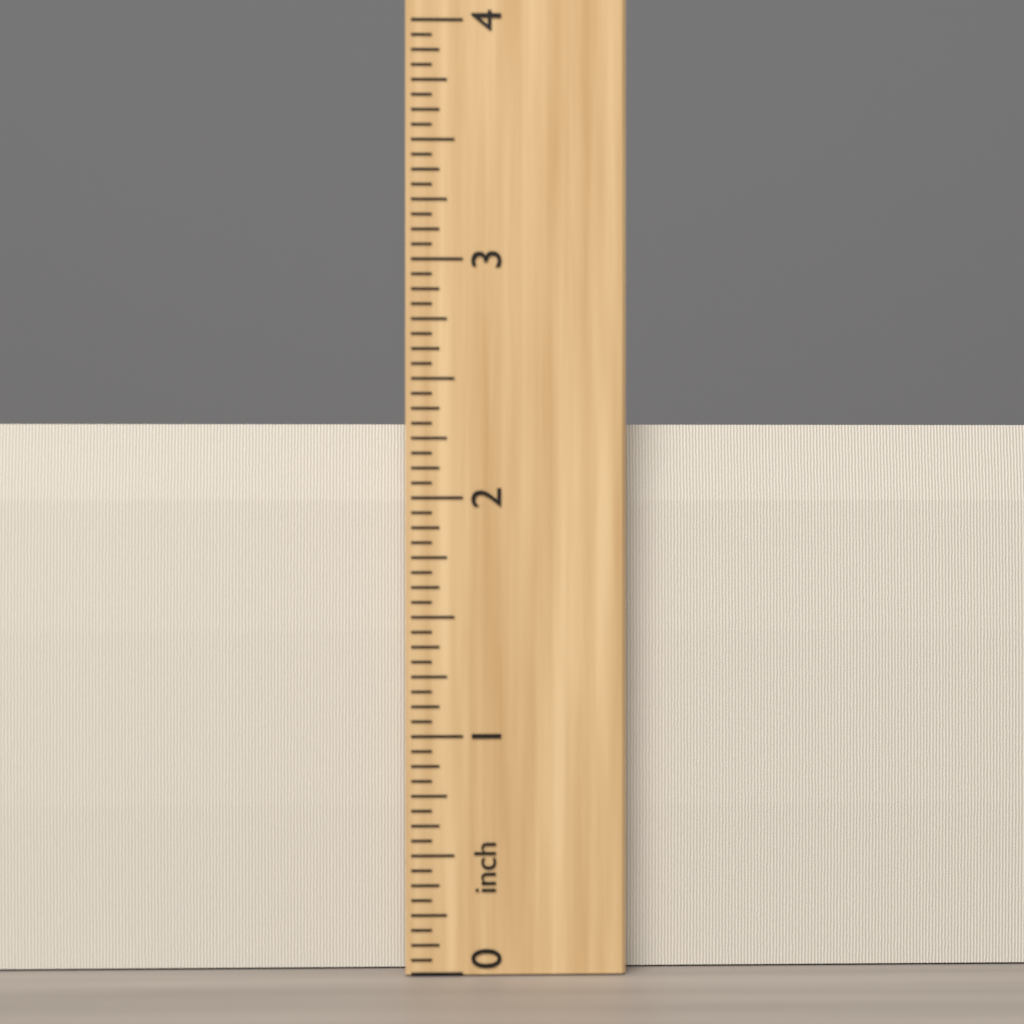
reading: 2.3125 inch
